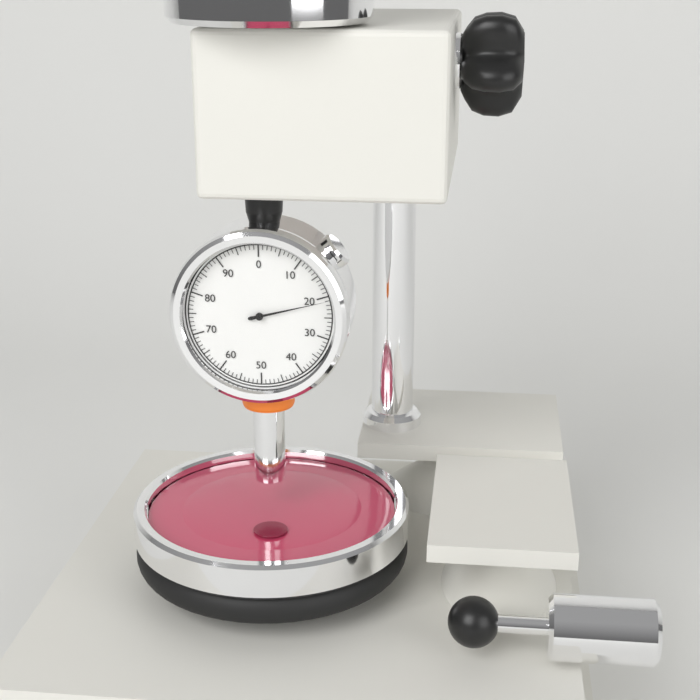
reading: 21 (no unit)
